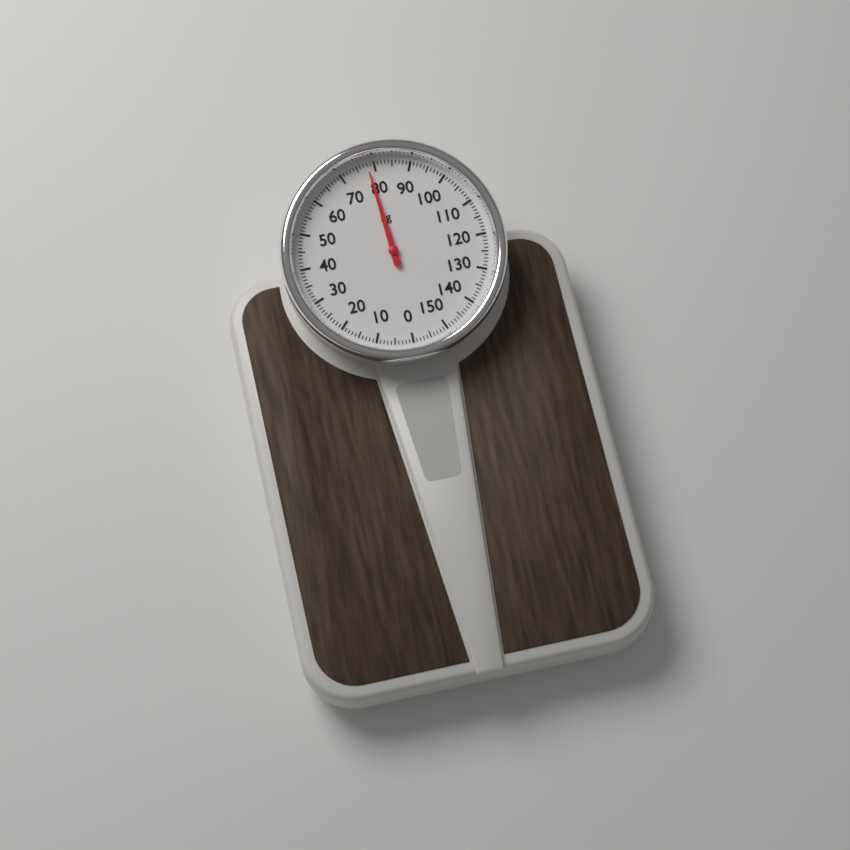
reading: 78 kg
